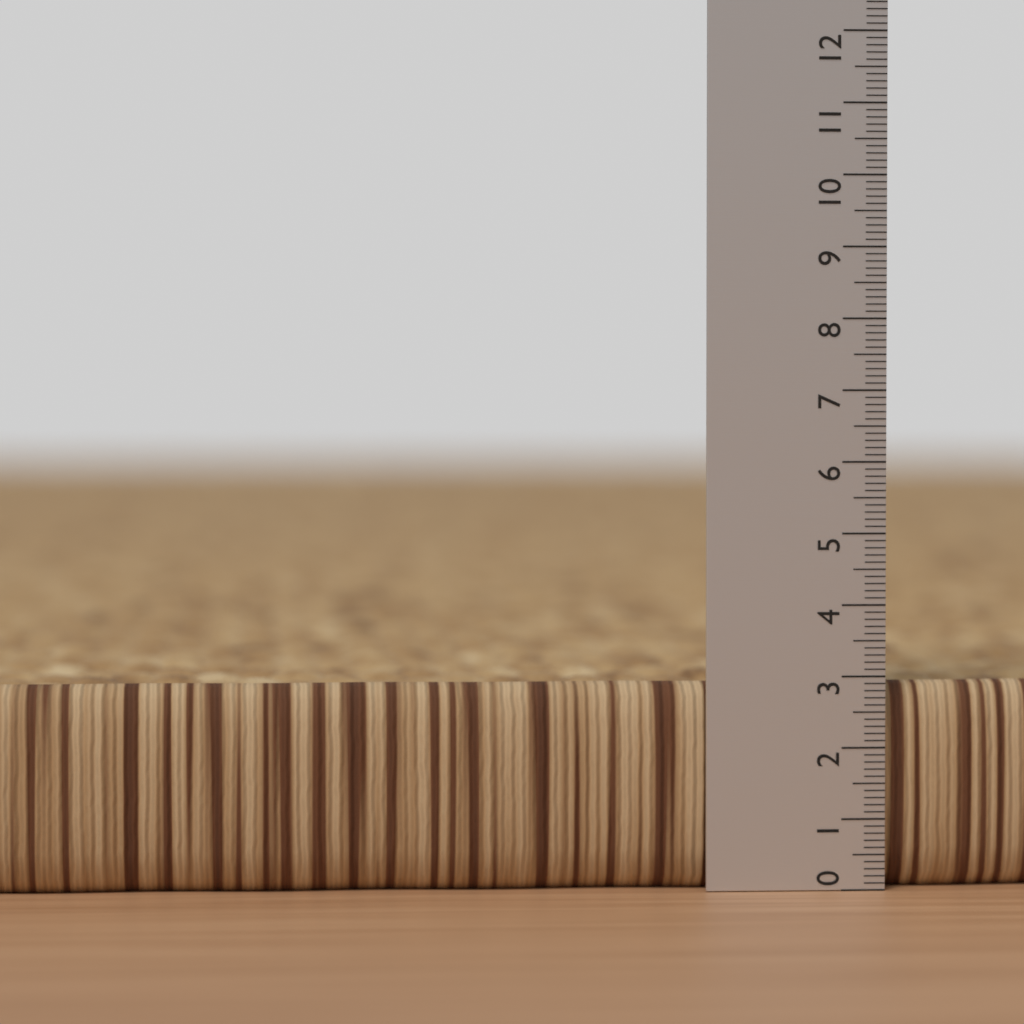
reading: 2.9 (no unit)
